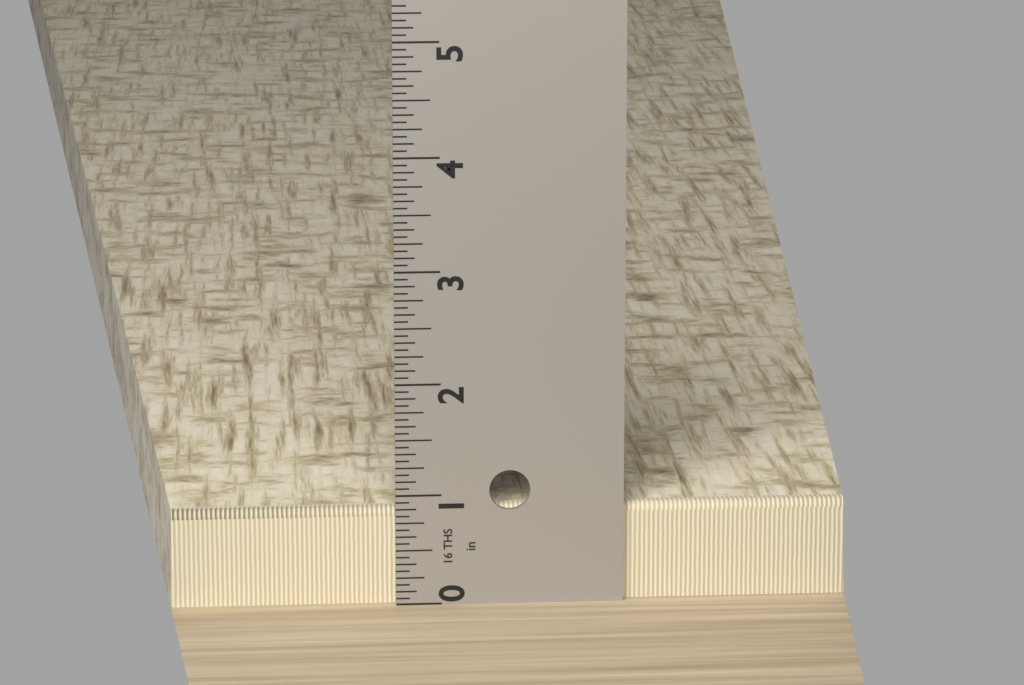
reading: 0.8750 in
